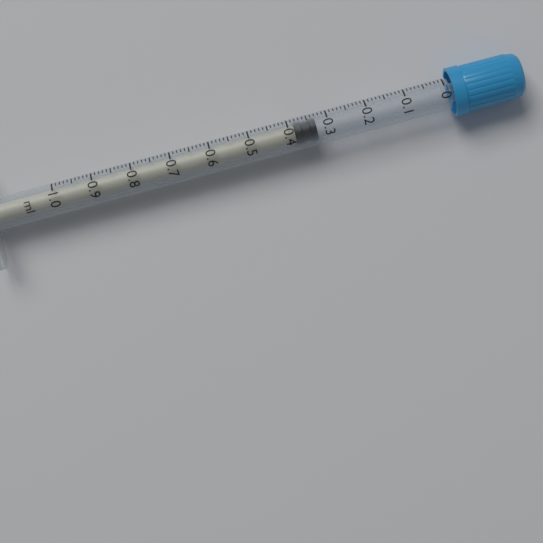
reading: 0.33 ml
